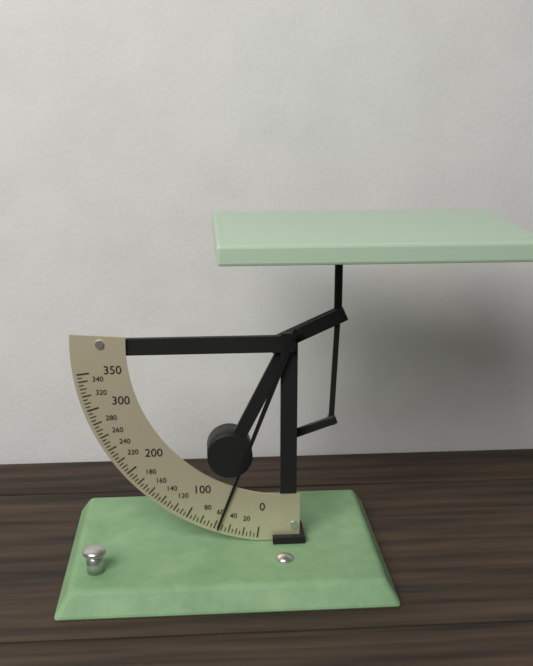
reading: 55 (no unit)
